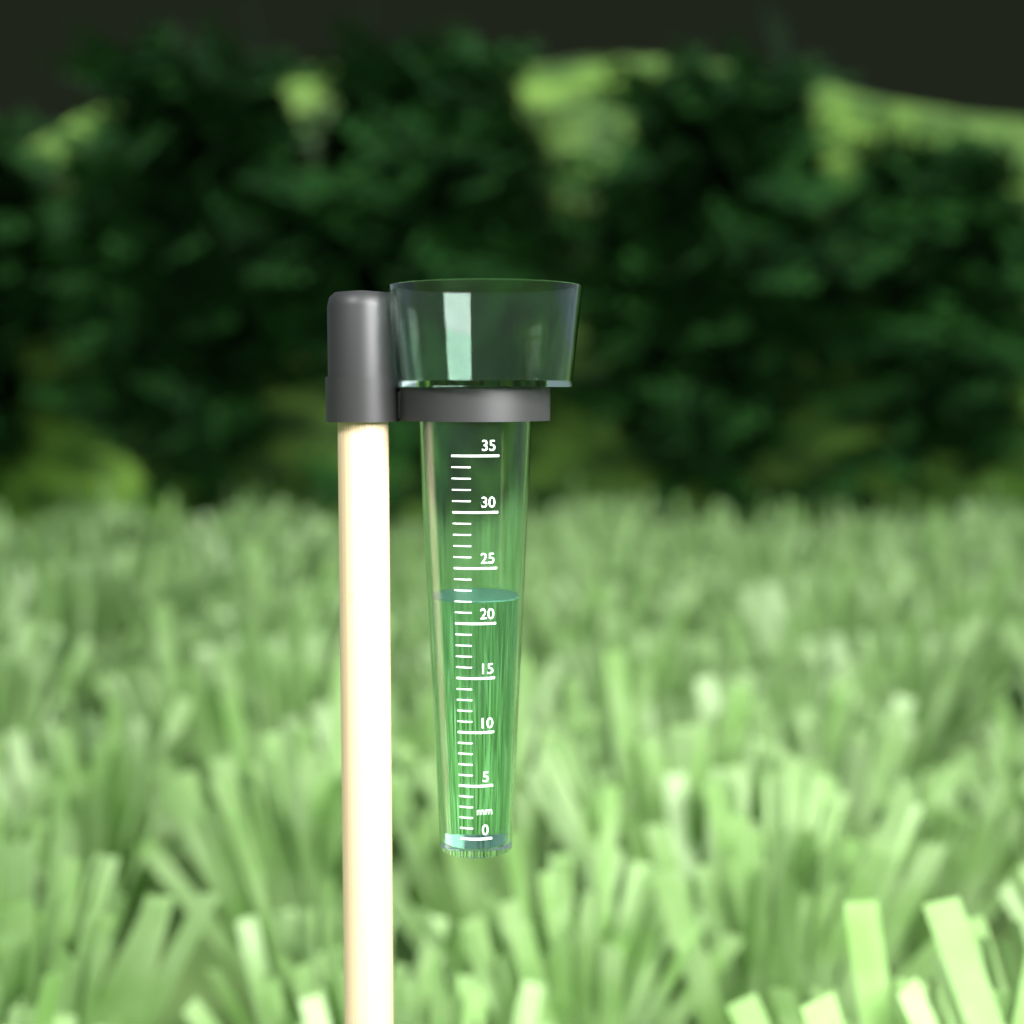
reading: 22 mm
